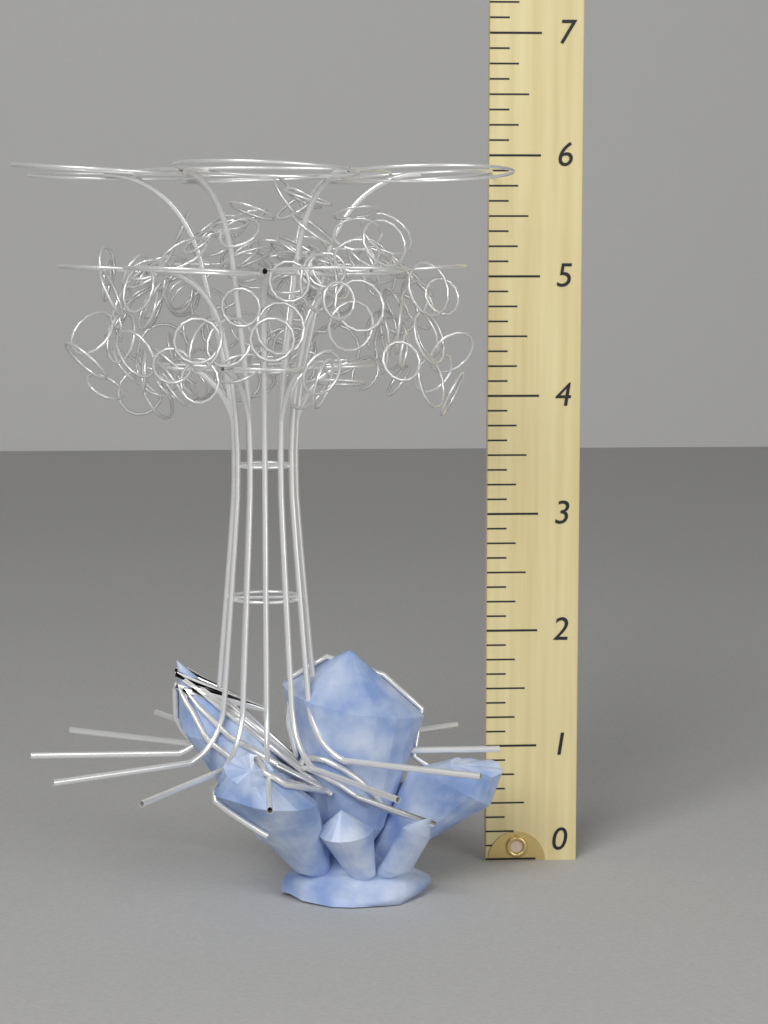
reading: 5.875 (no unit)
